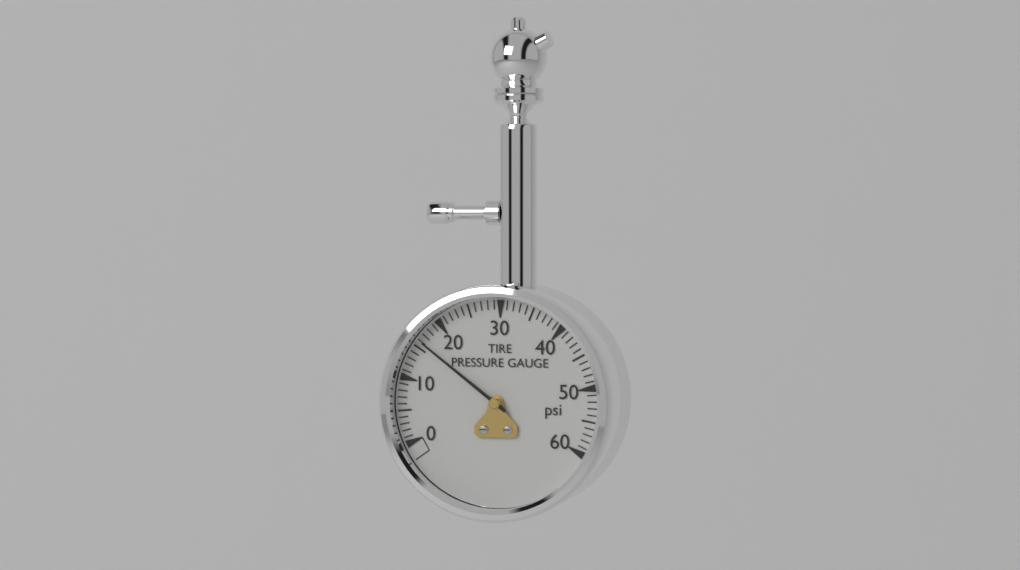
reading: 16 psi
